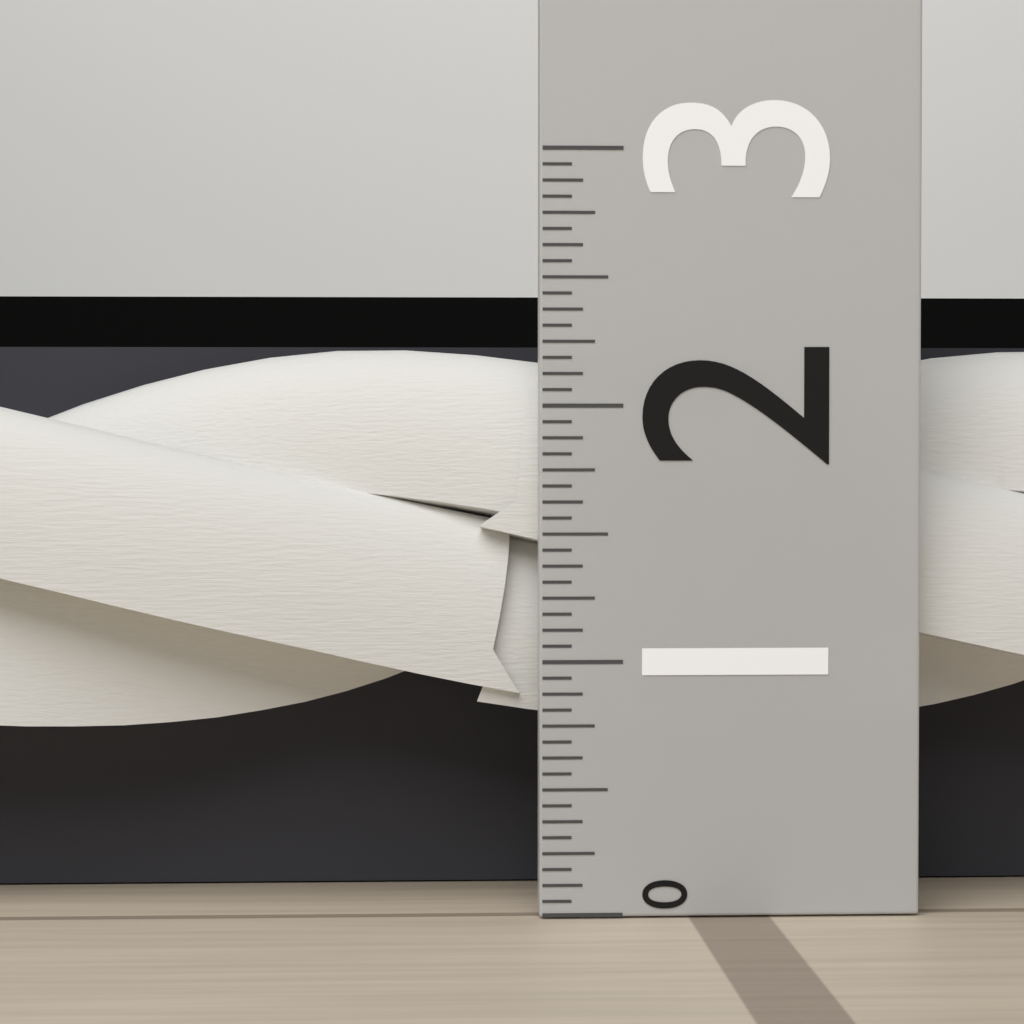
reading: 2.2500 (no unit)
